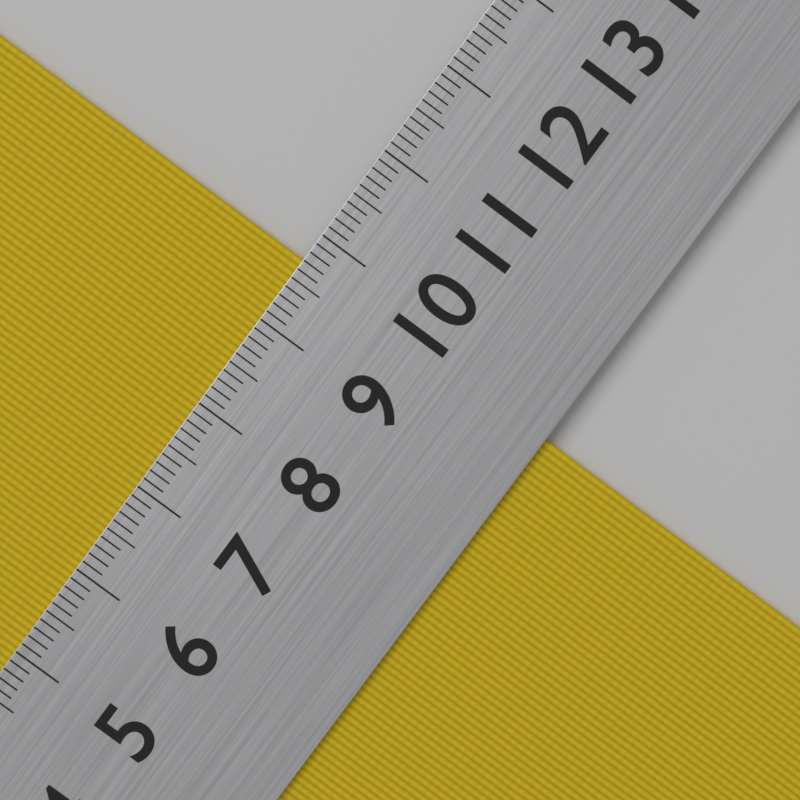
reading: 9.7 cm
